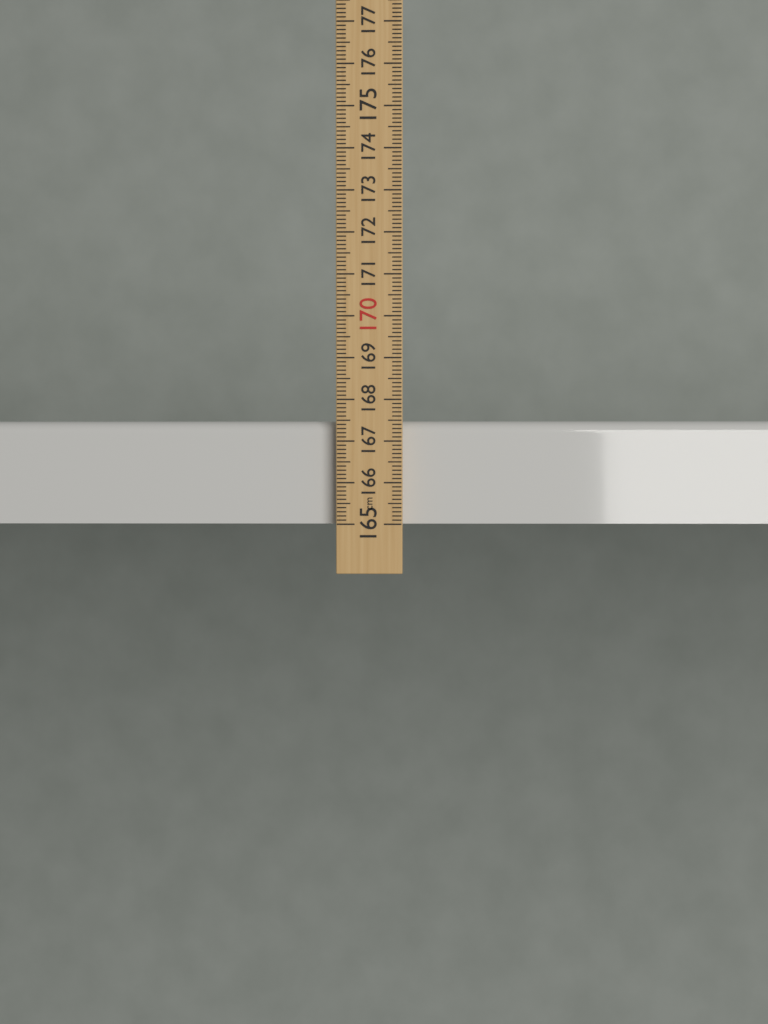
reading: 167.5 cm
